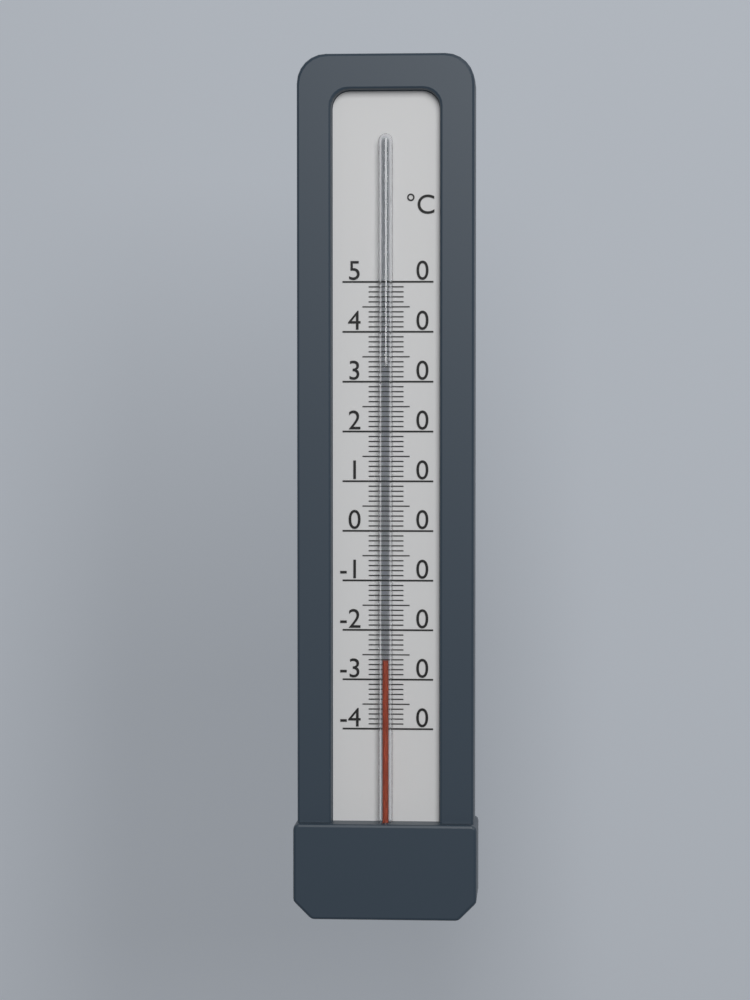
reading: -26 °C
